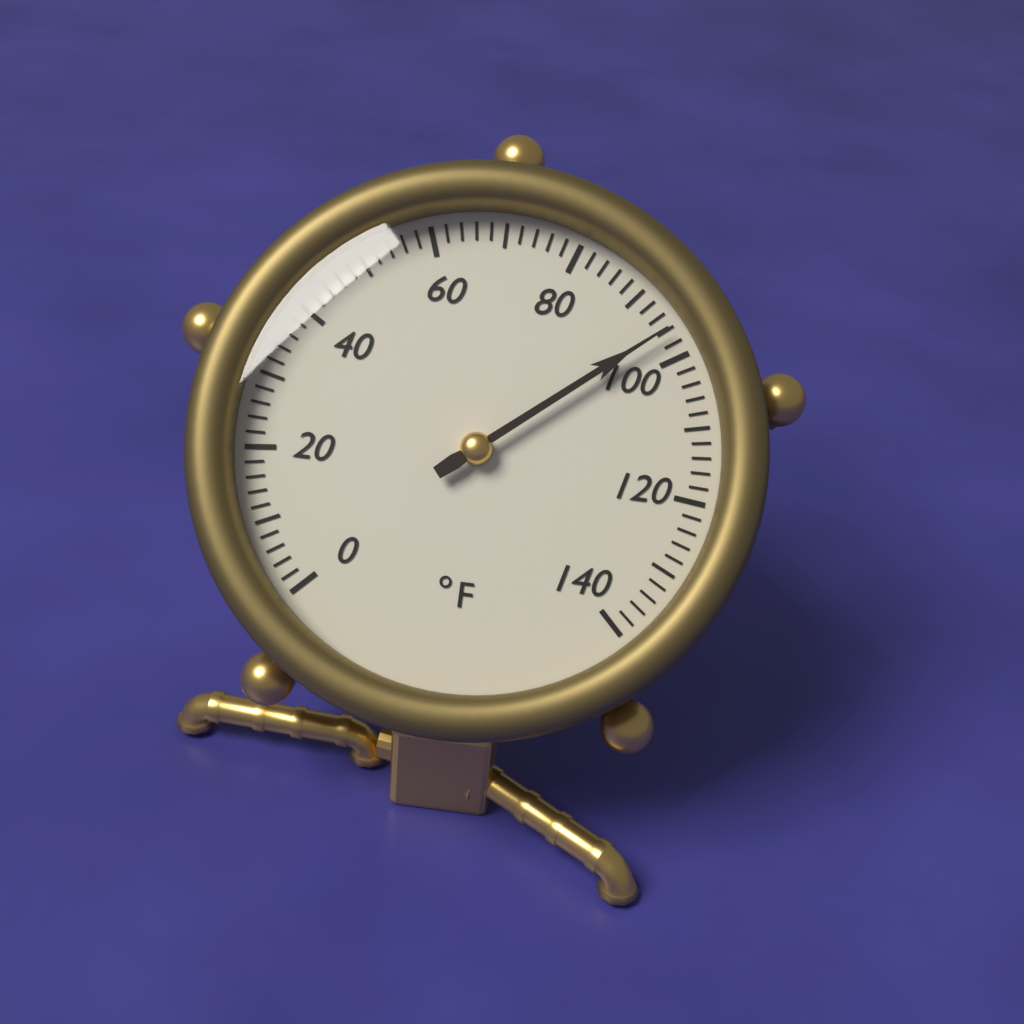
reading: 96 °F
